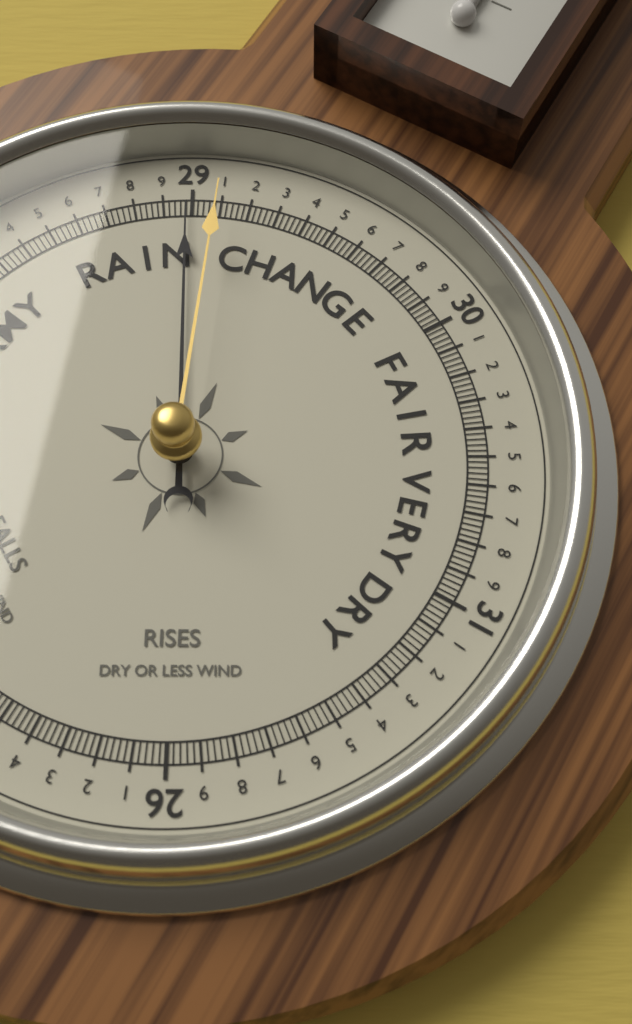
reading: 28.98 (no unit)
